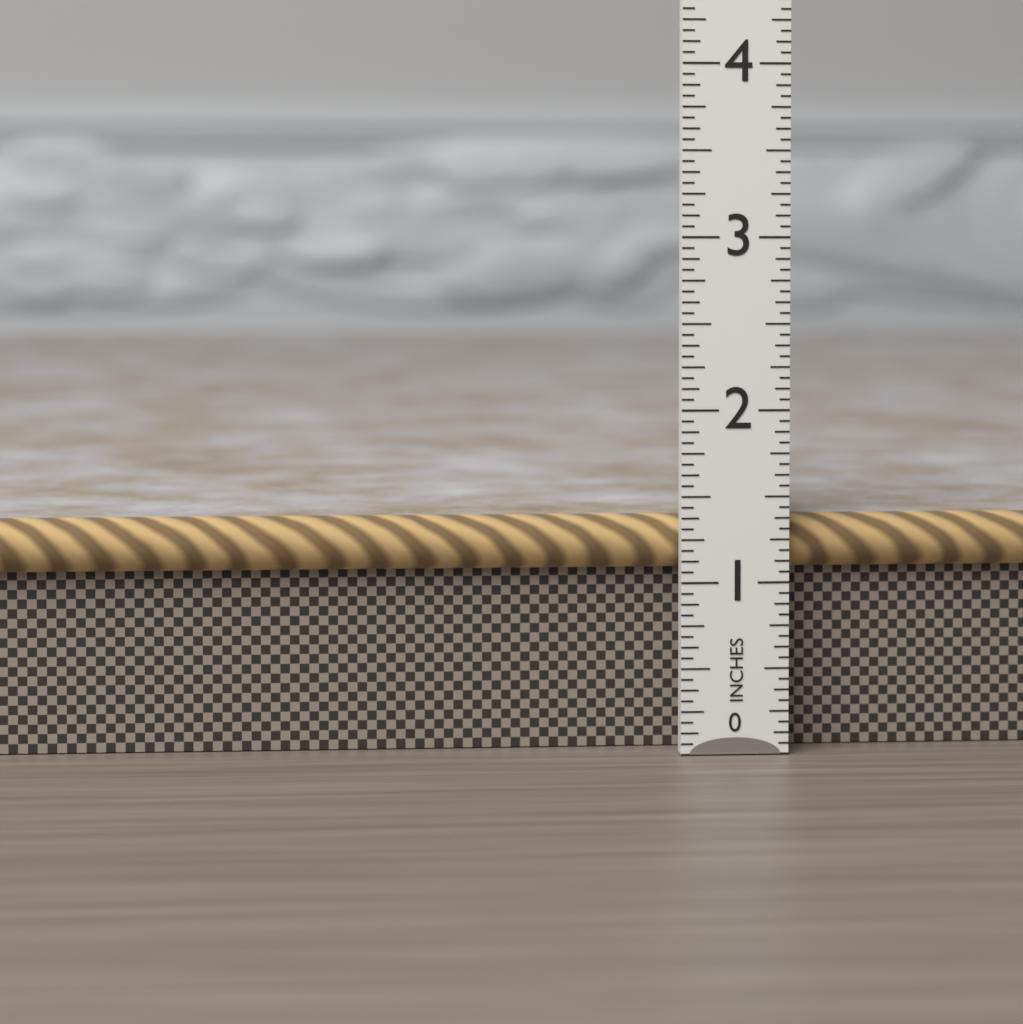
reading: 1.3750 in
